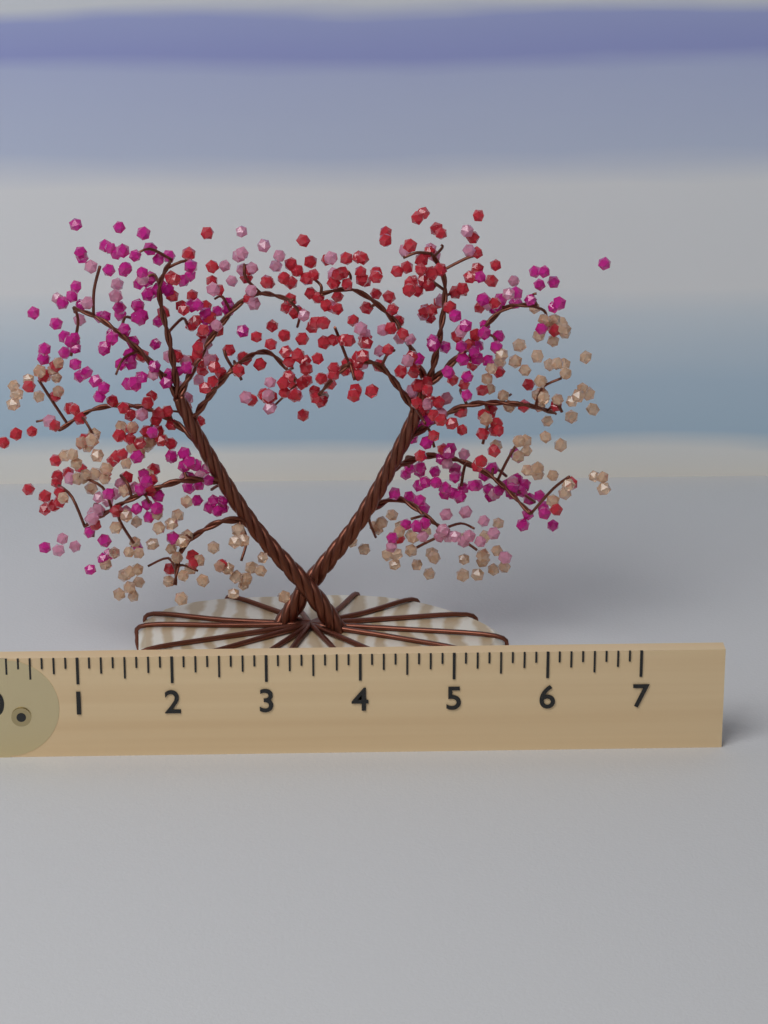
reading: 6.875 (no unit)
